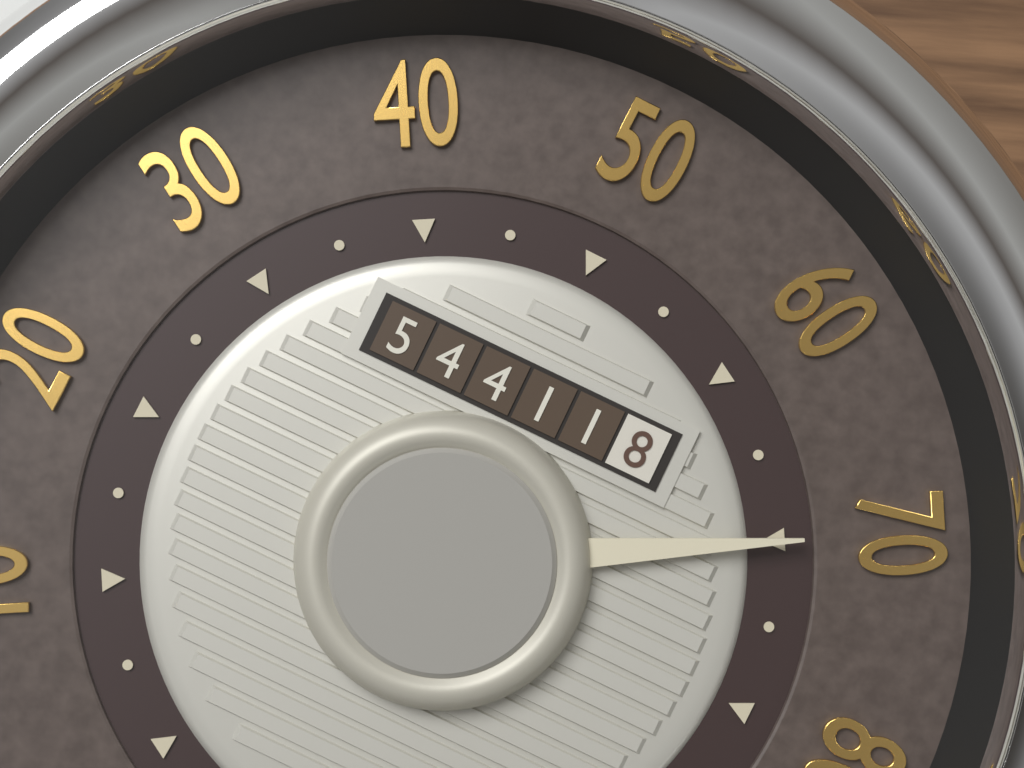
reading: 70 mph
